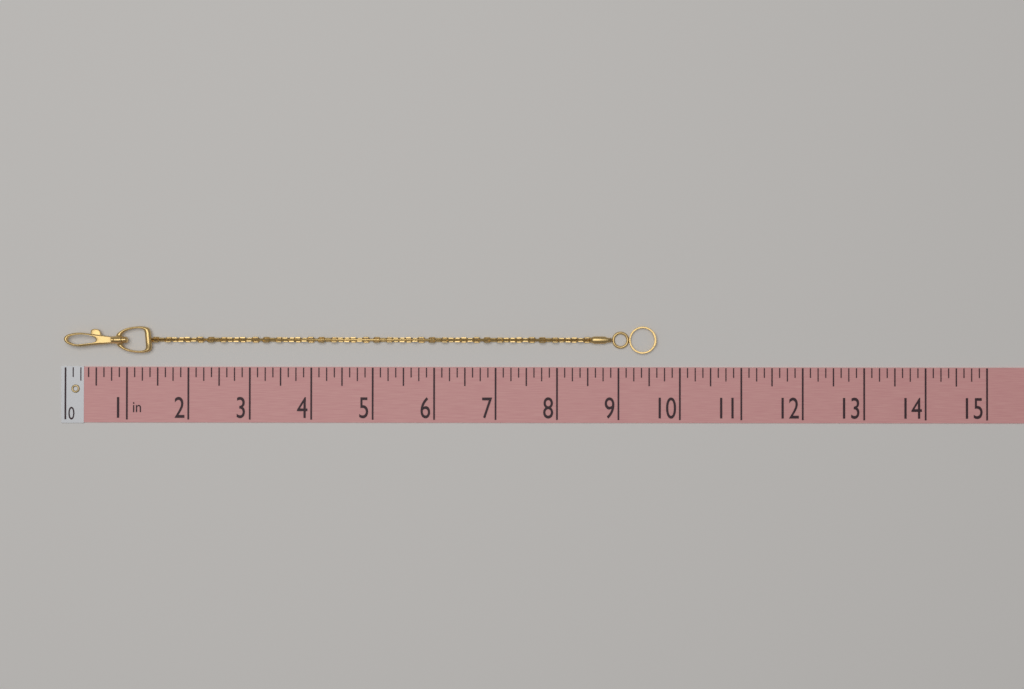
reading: 9.625 in
